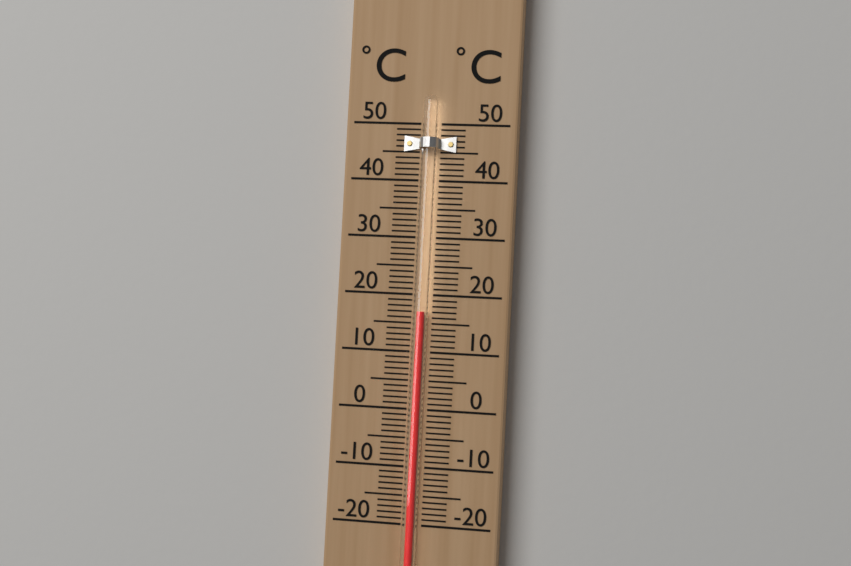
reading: 17 °C
